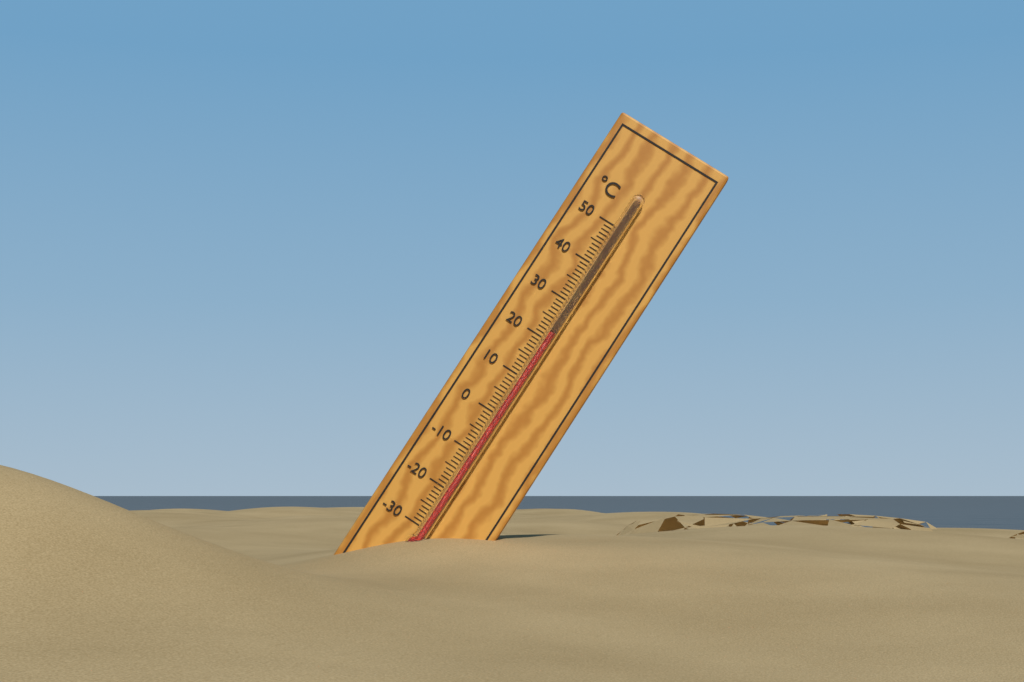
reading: 22 °C
